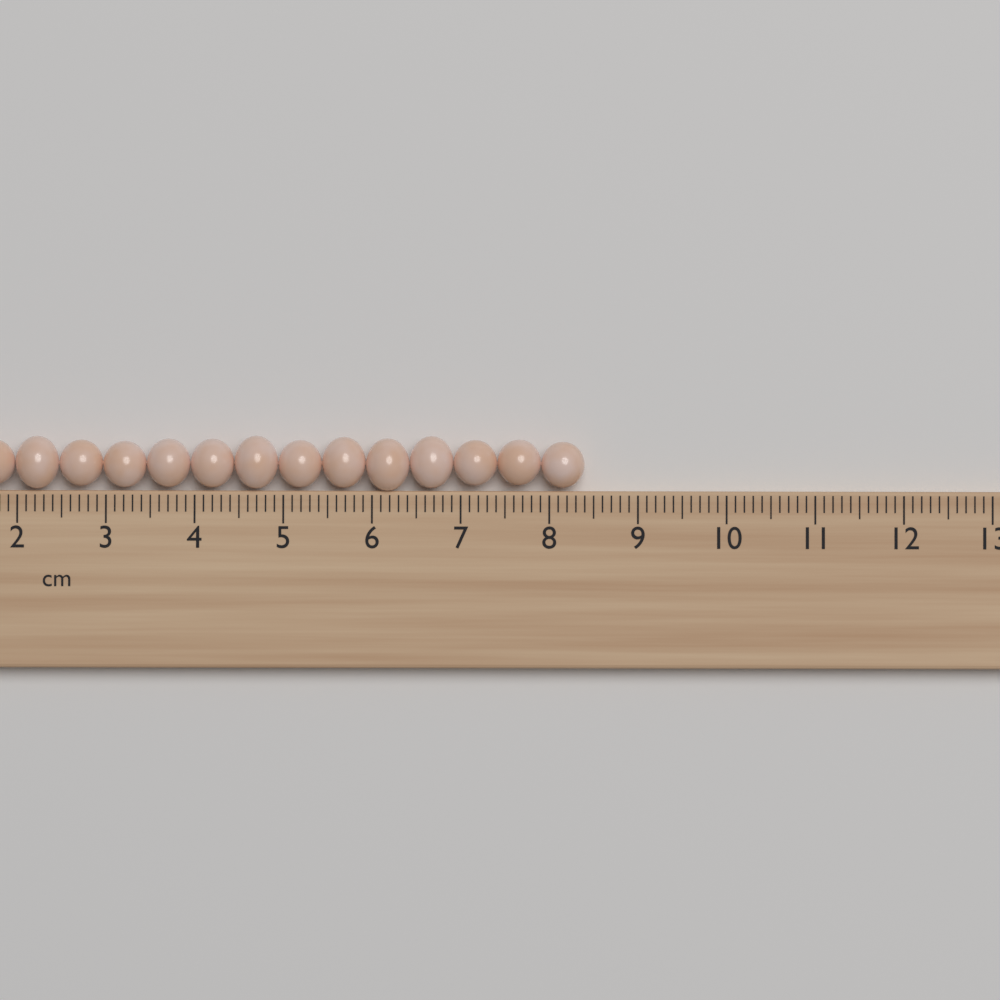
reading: 8.4 cm
